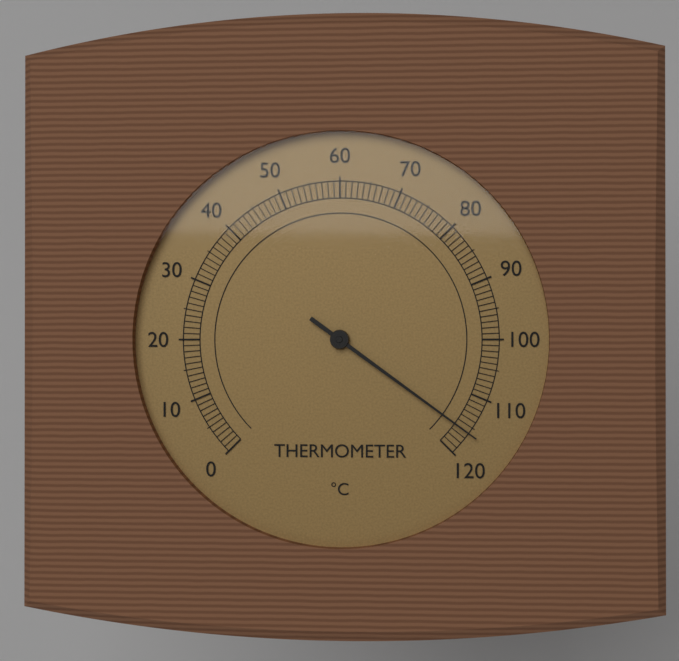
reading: 116 °C
